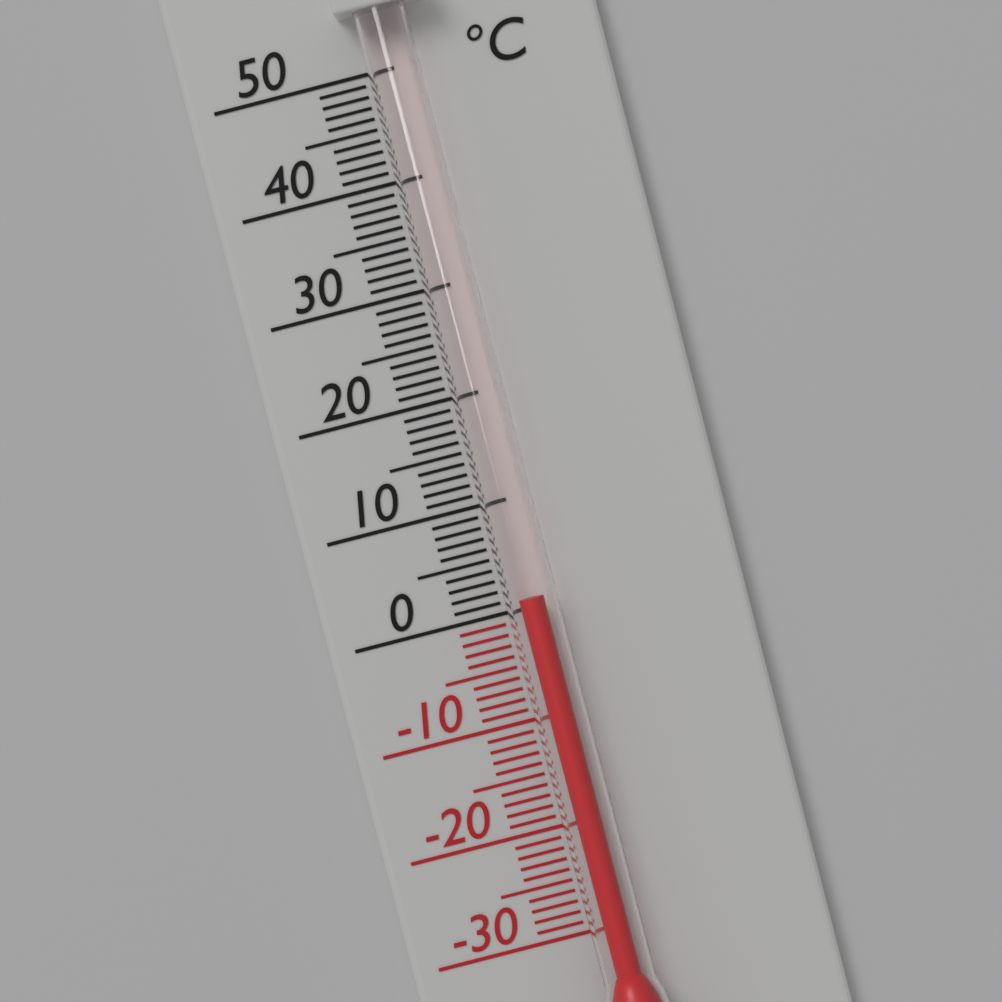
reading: 1 °C
